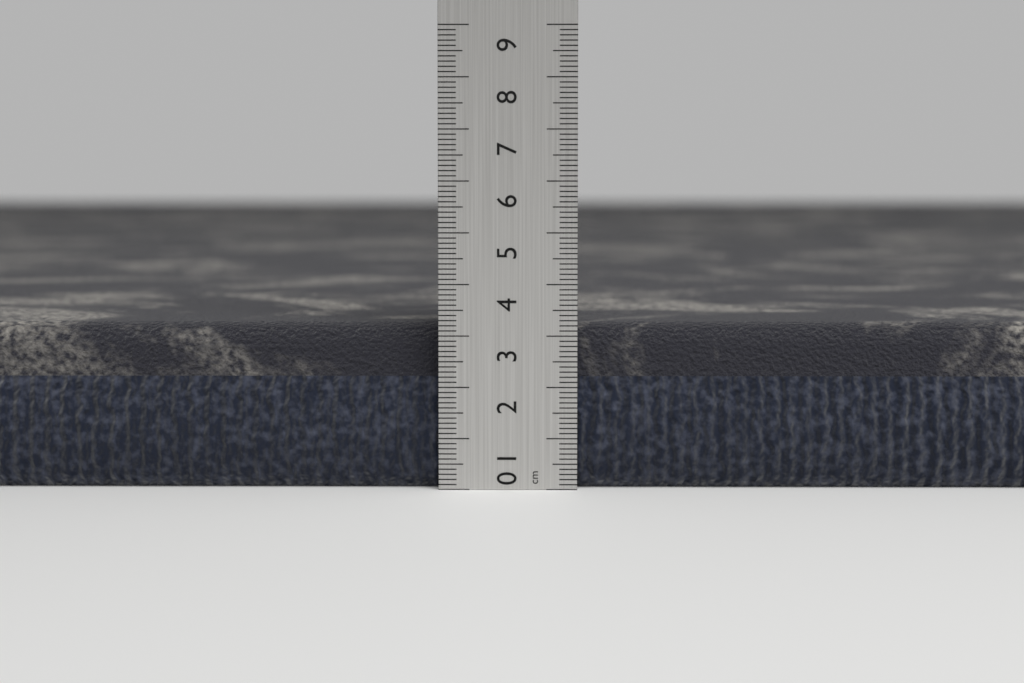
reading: 3.2 cm
